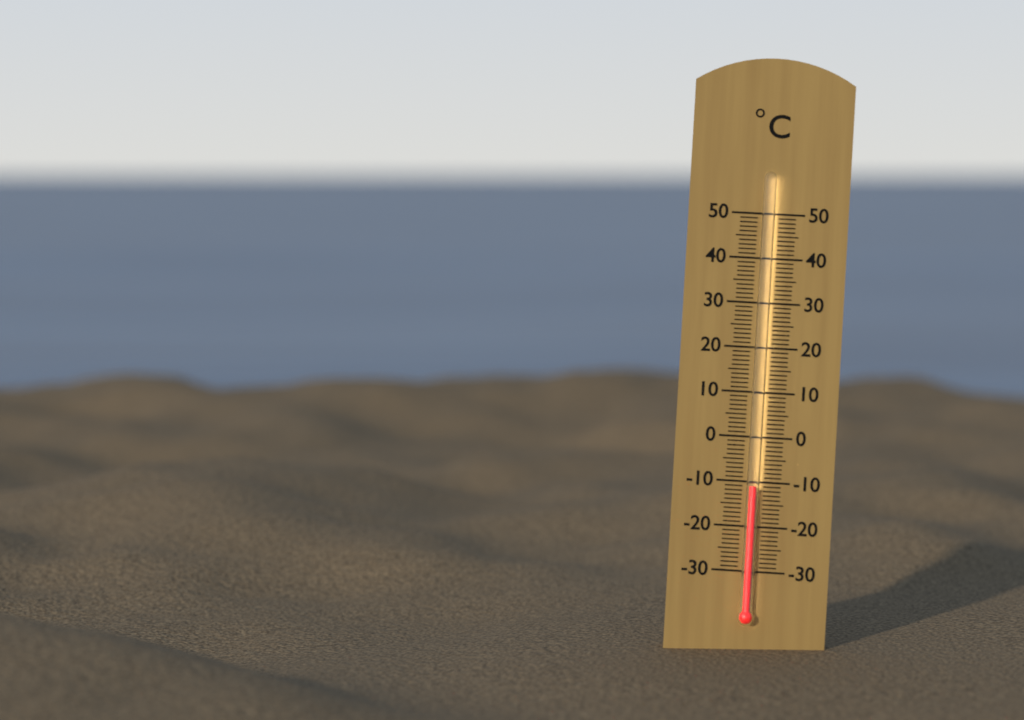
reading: -11 °C
